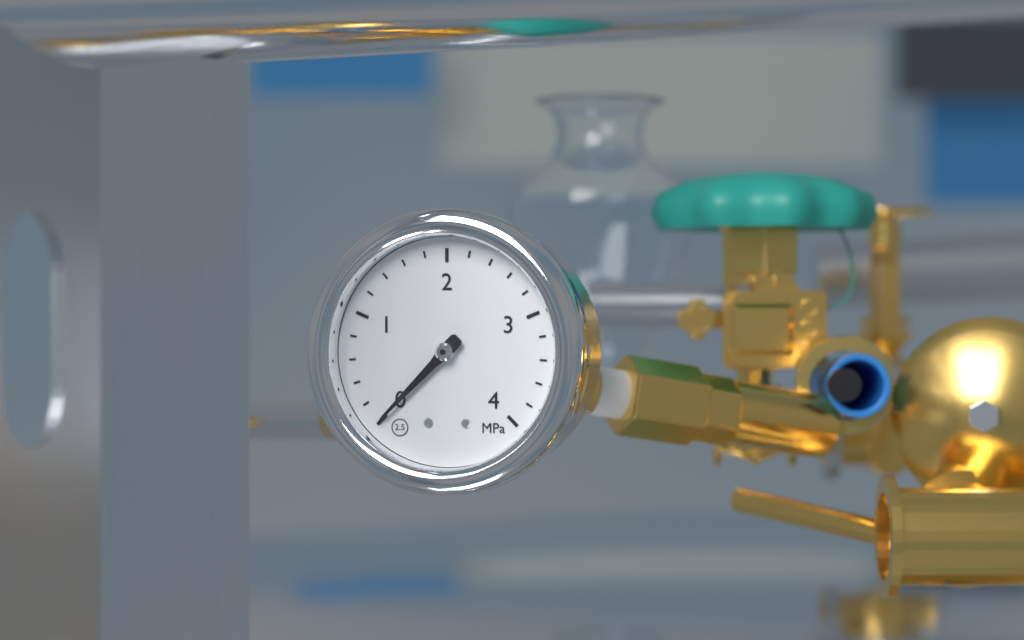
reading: 0.0 MPa
